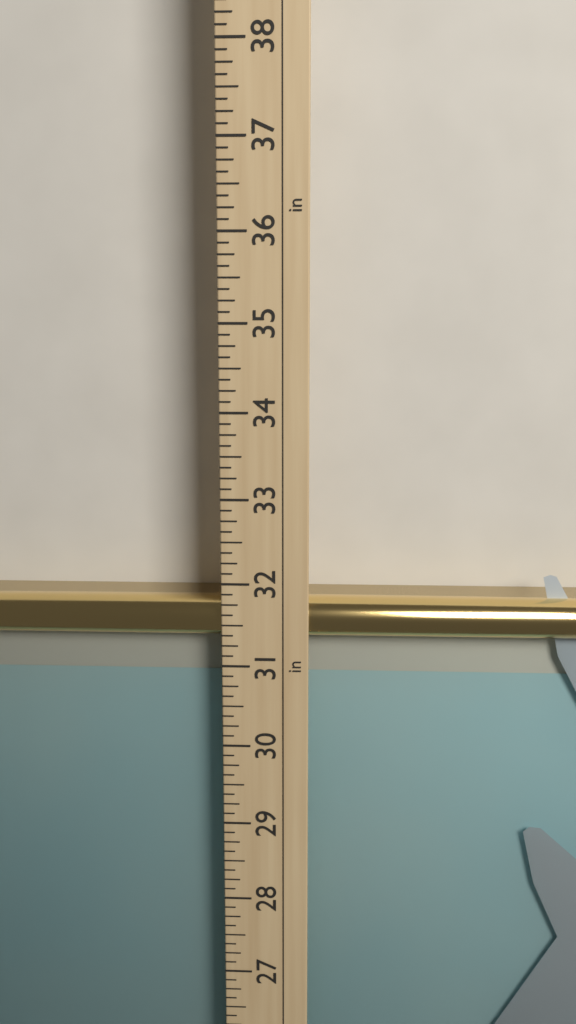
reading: 31.750 in
